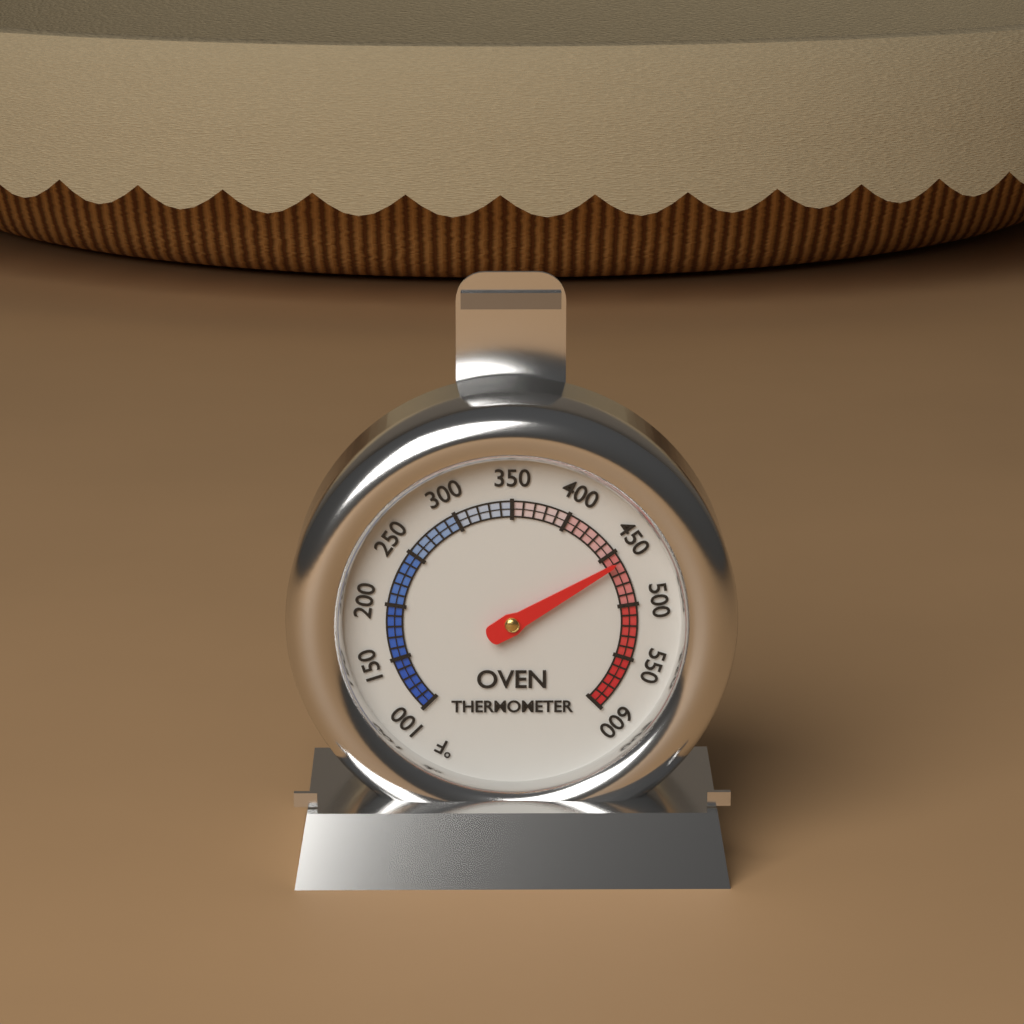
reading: 460 °F
